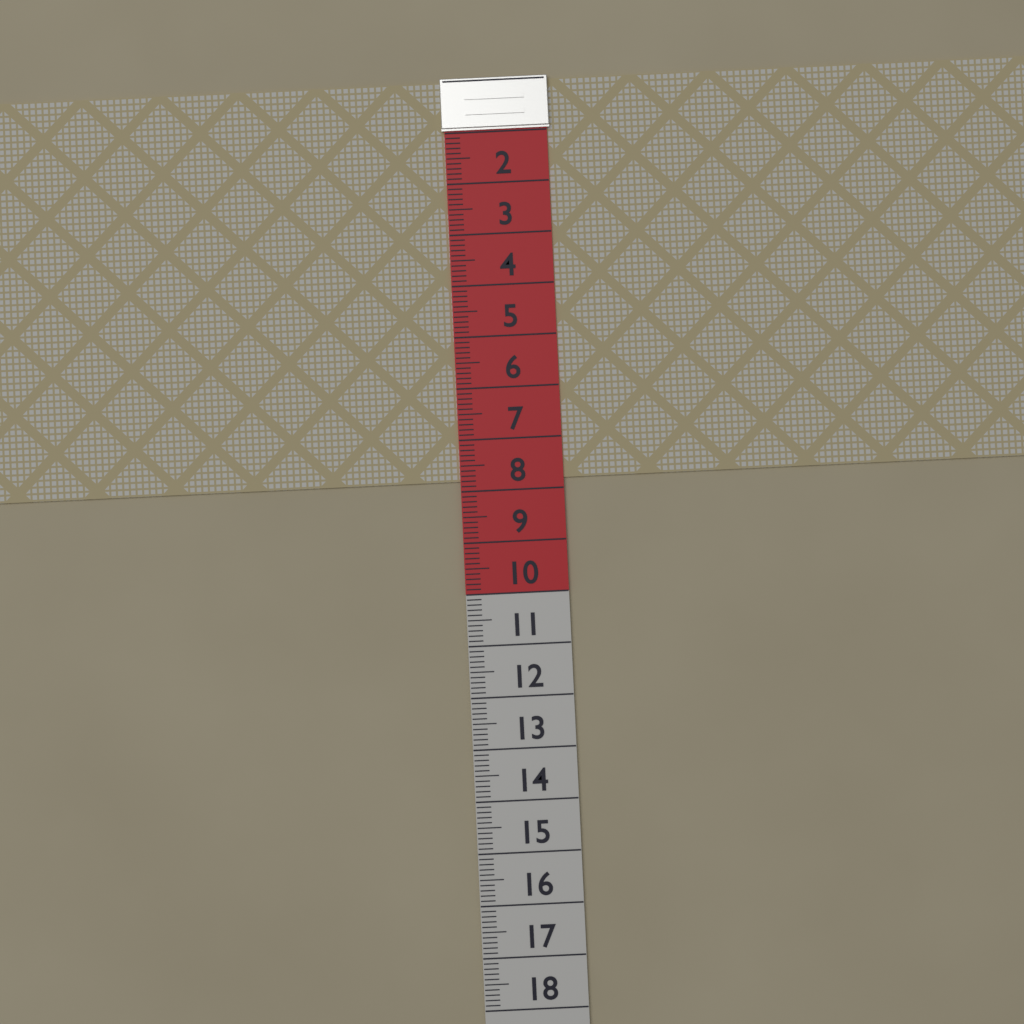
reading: 7.8 (no unit)
